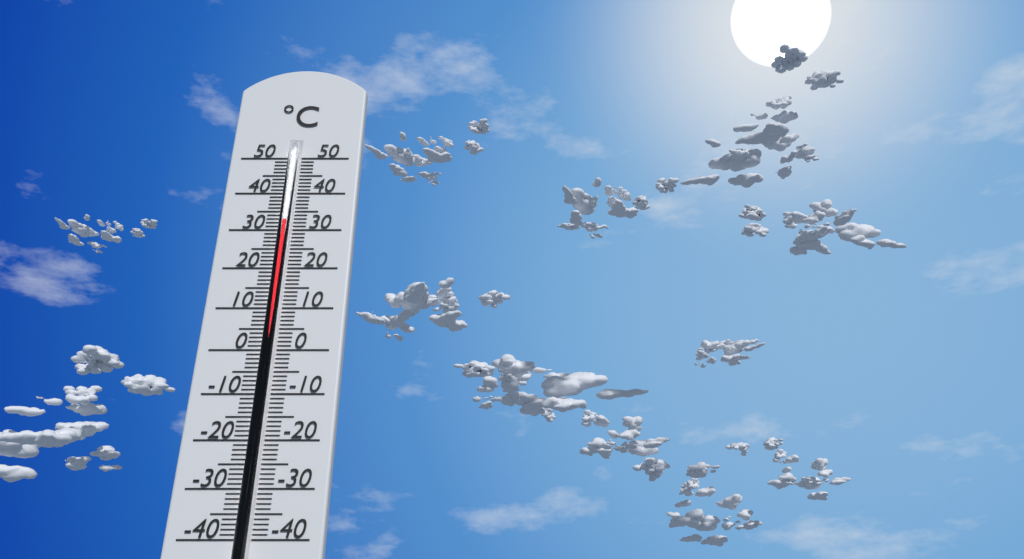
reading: 32 °C
